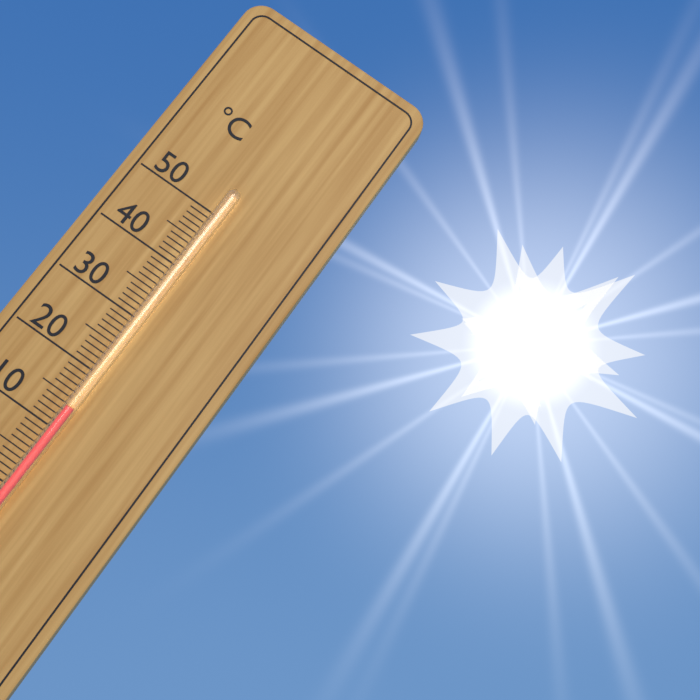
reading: 14 °C
